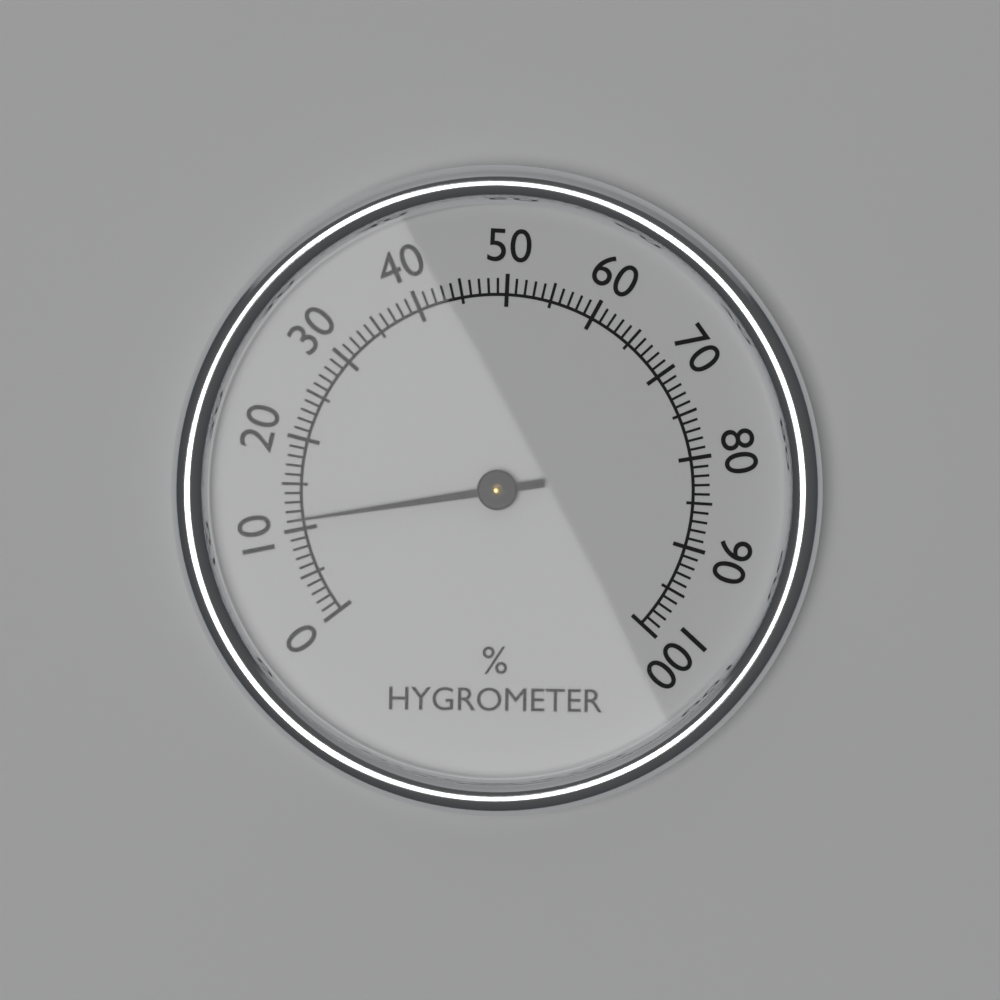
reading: 11 %
